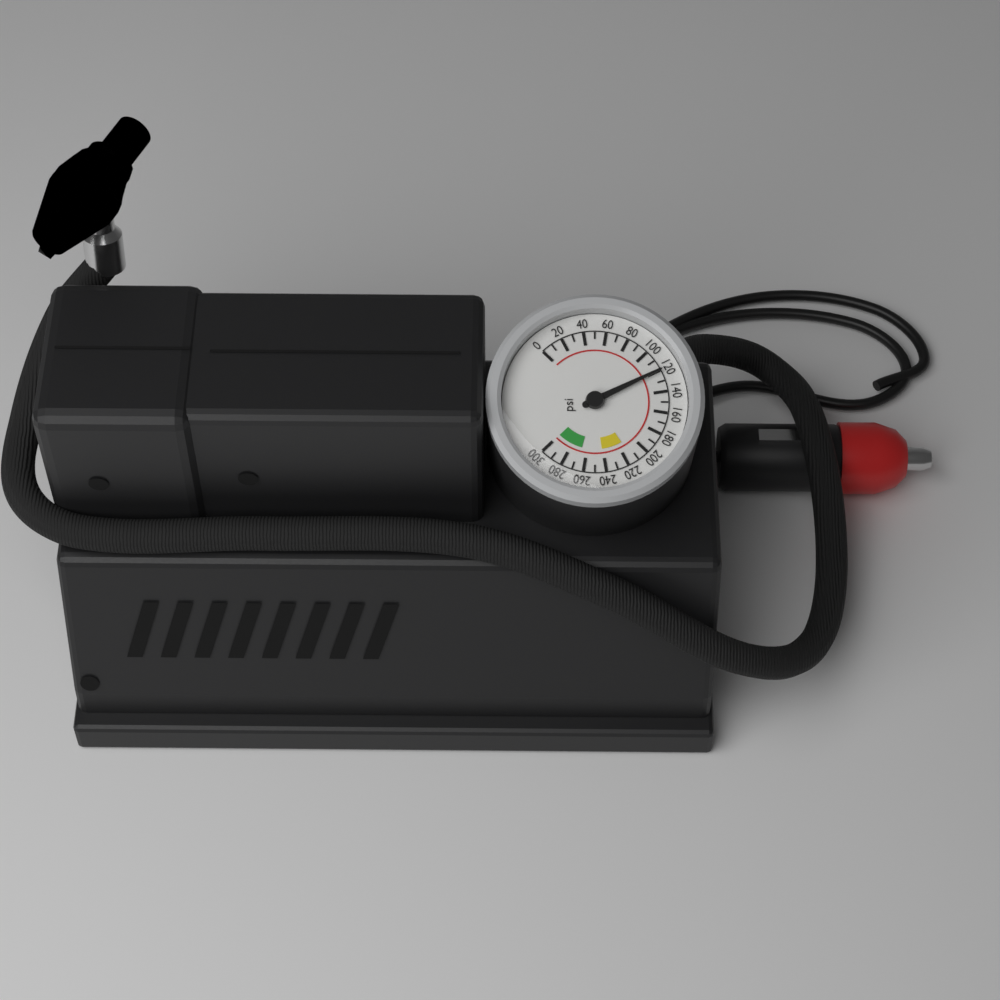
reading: 120 psi
